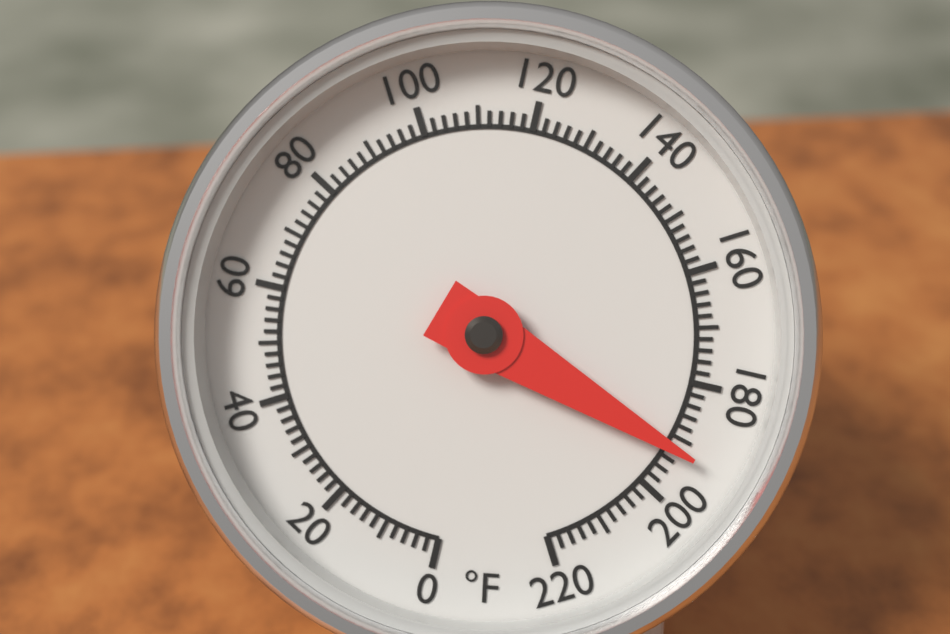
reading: 192 °F
